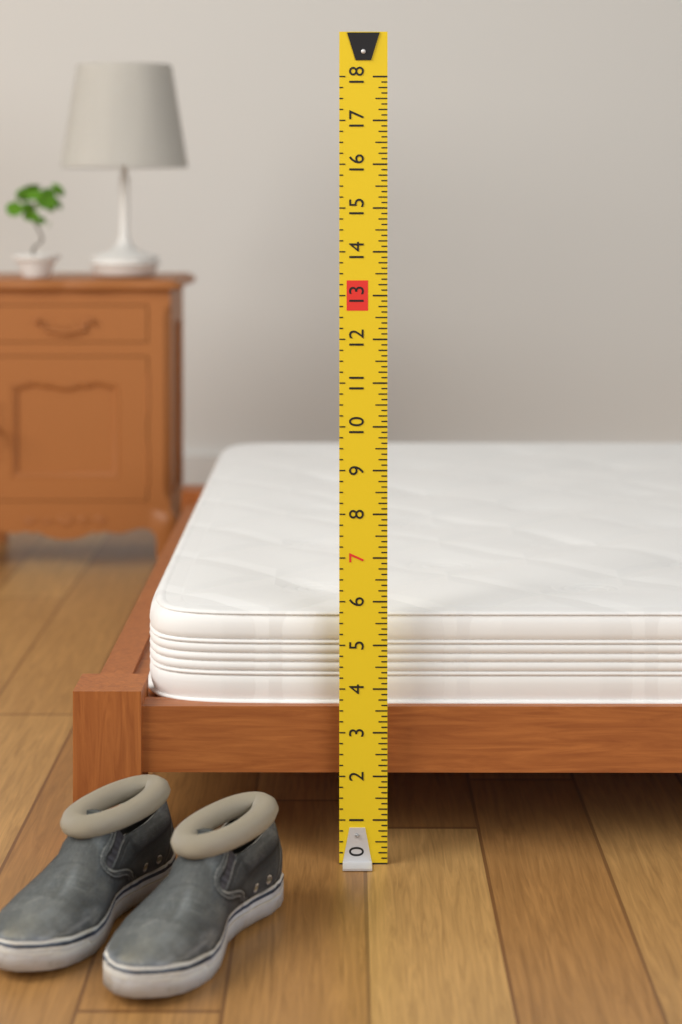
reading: 5.625 (no unit)
